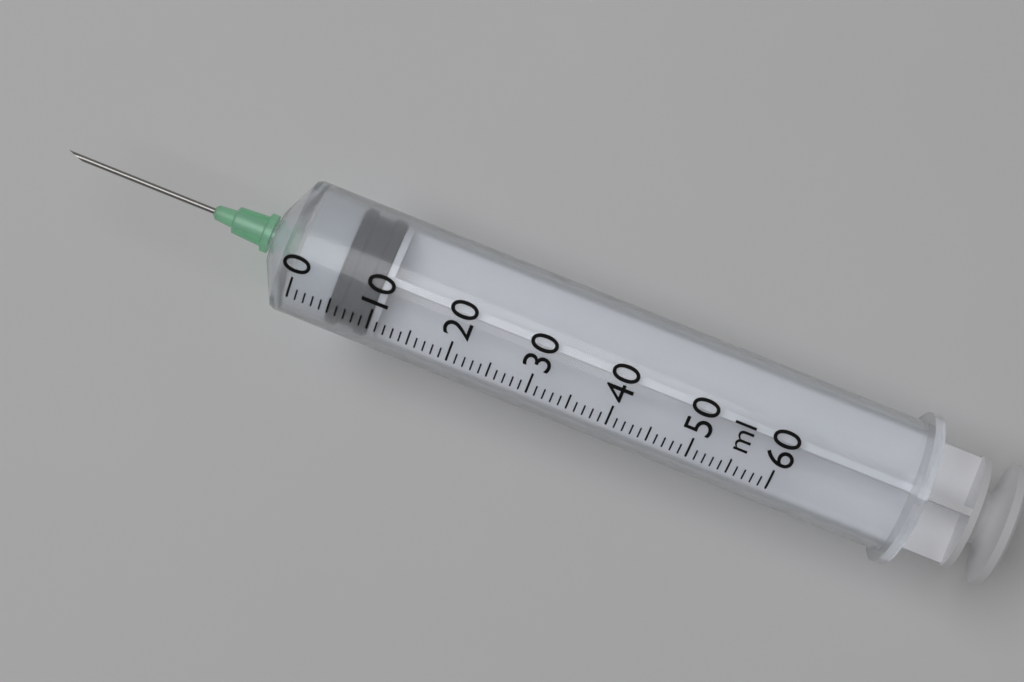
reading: 5 ml
